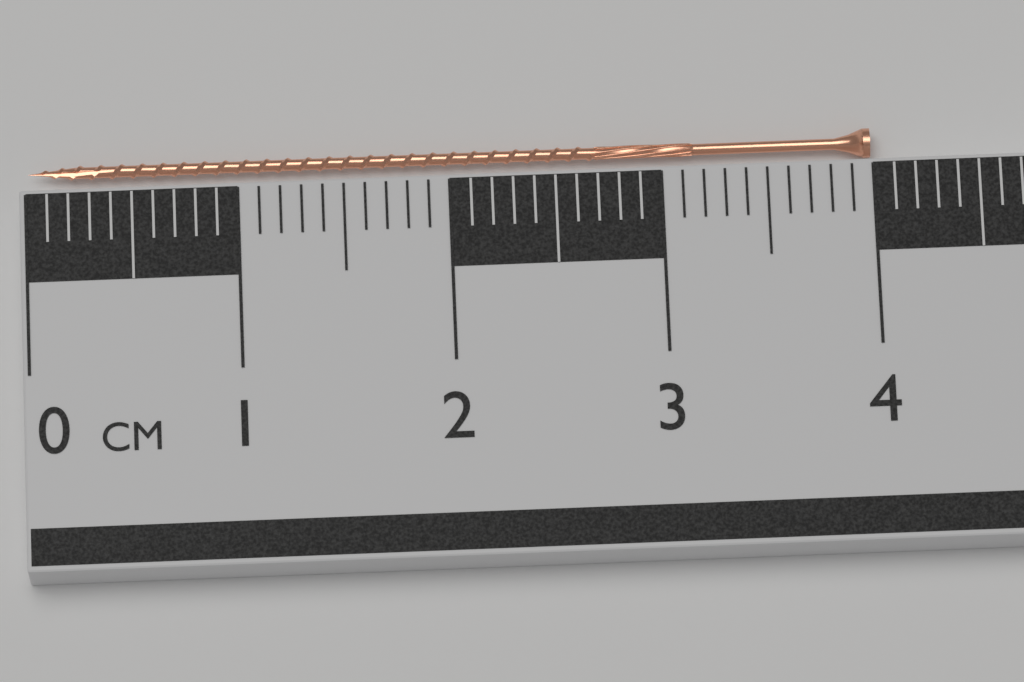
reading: 4.0 cm
